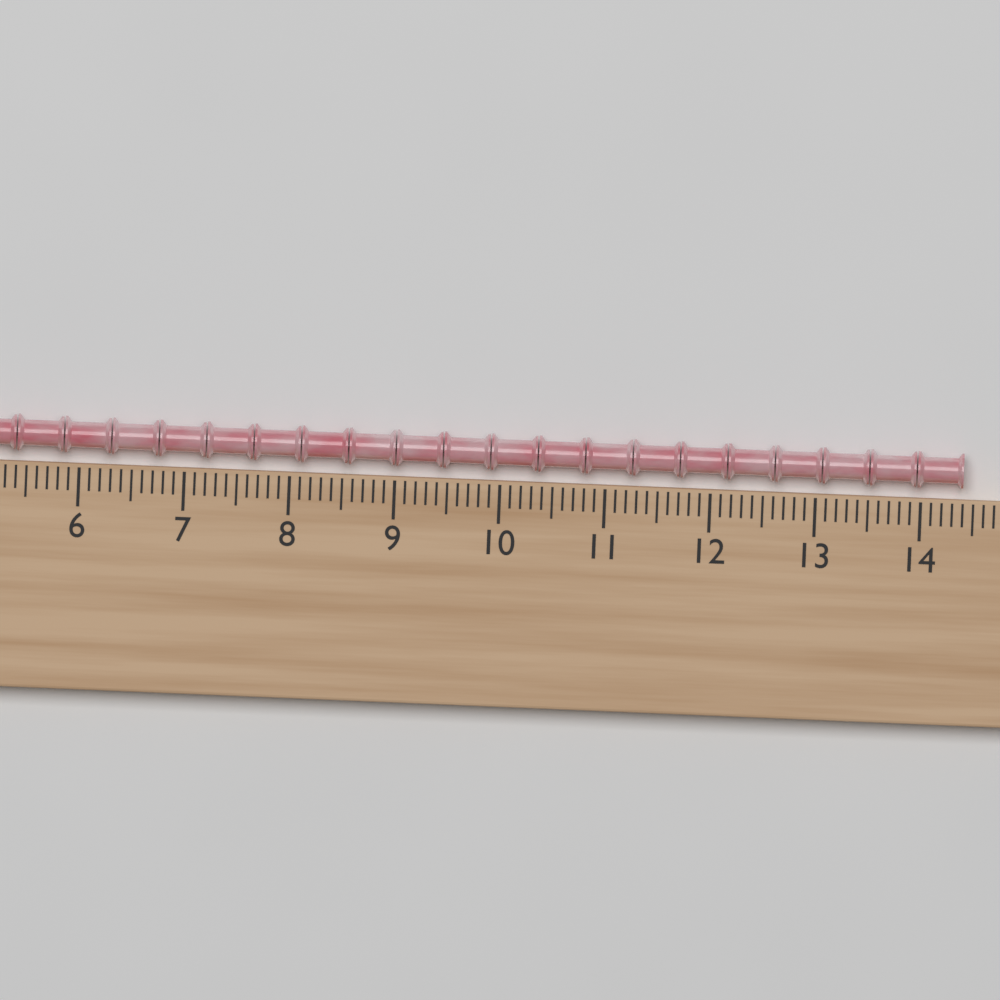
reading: 14.4 (no unit)
